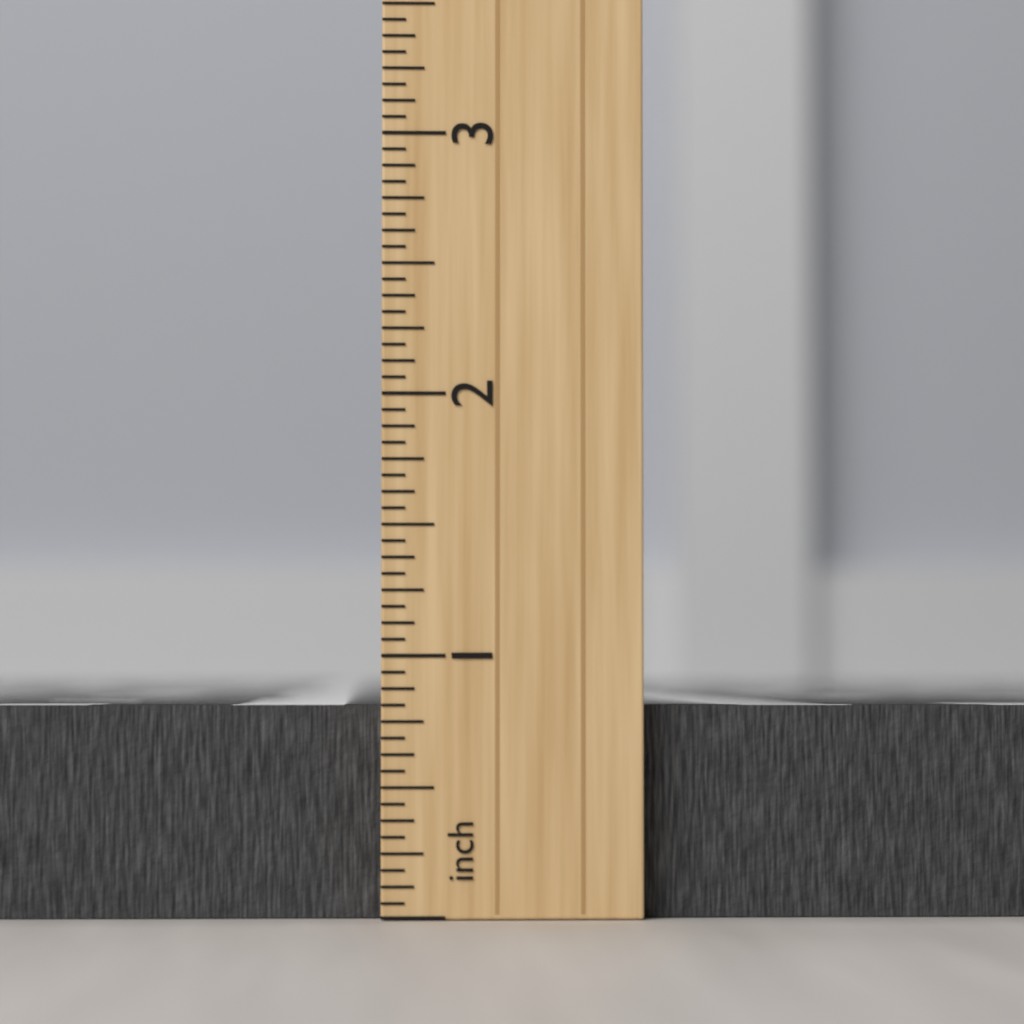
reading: 0.8125 inch
